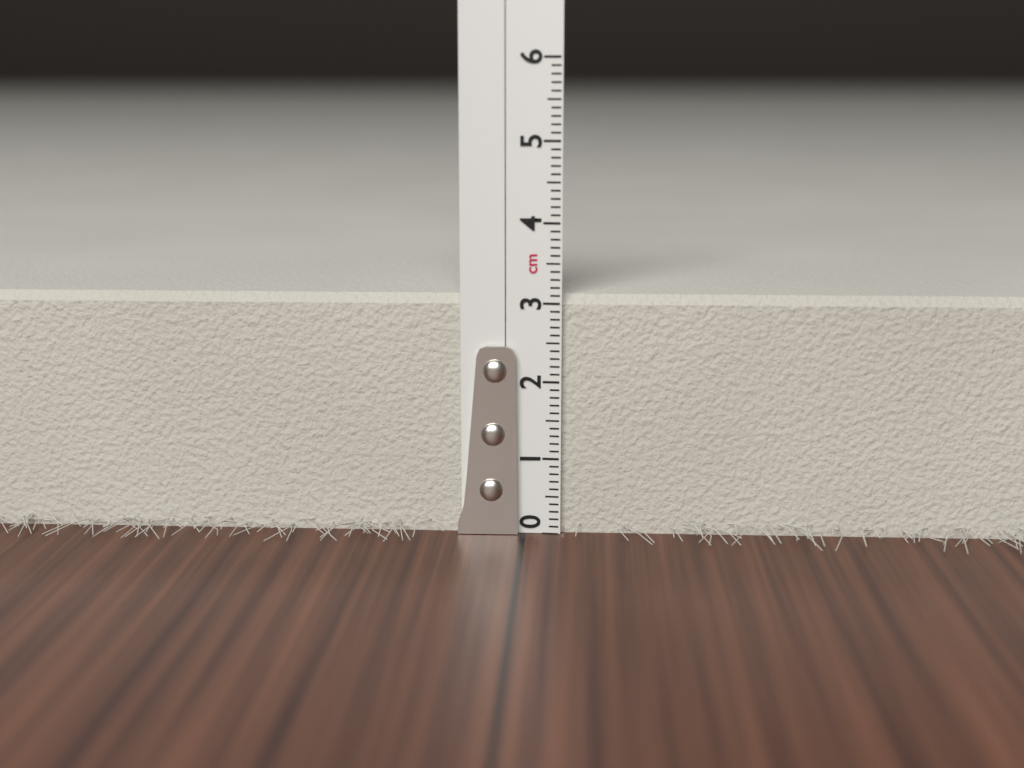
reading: 3.1 cm
